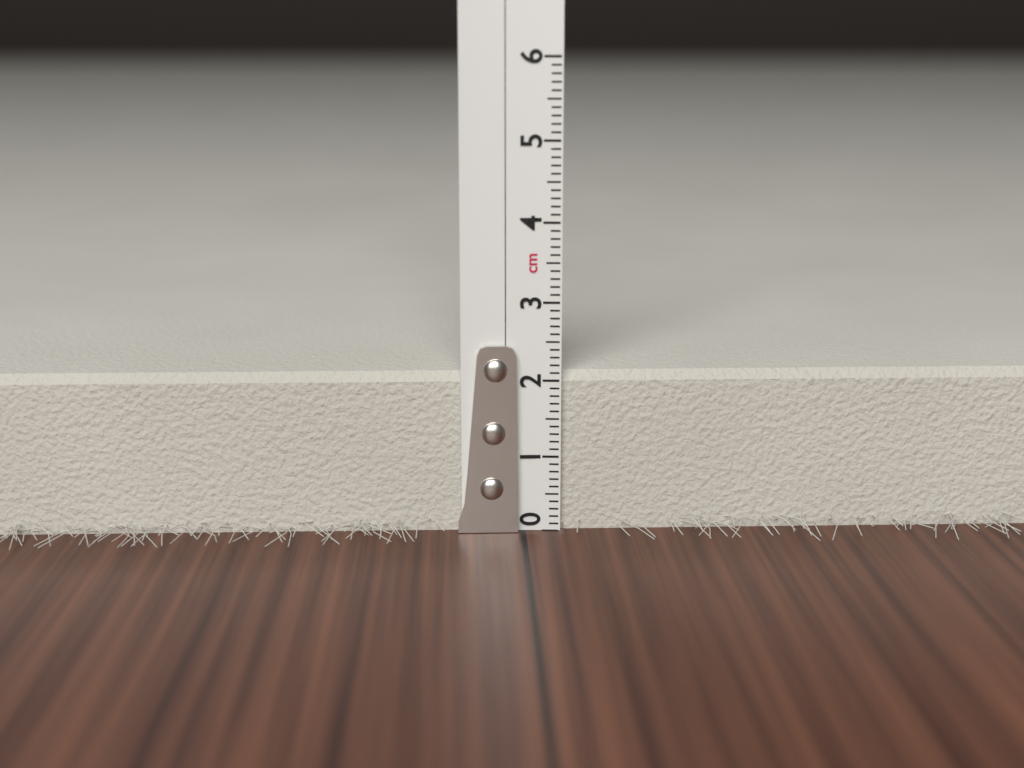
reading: 2.1 cm
